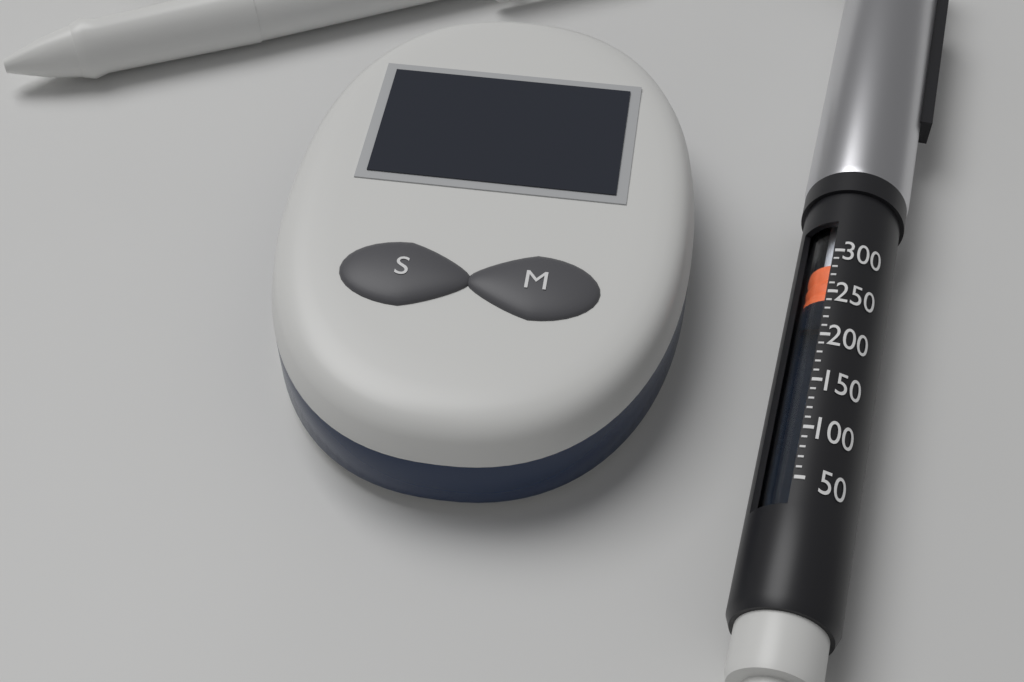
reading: 250 (no unit)
